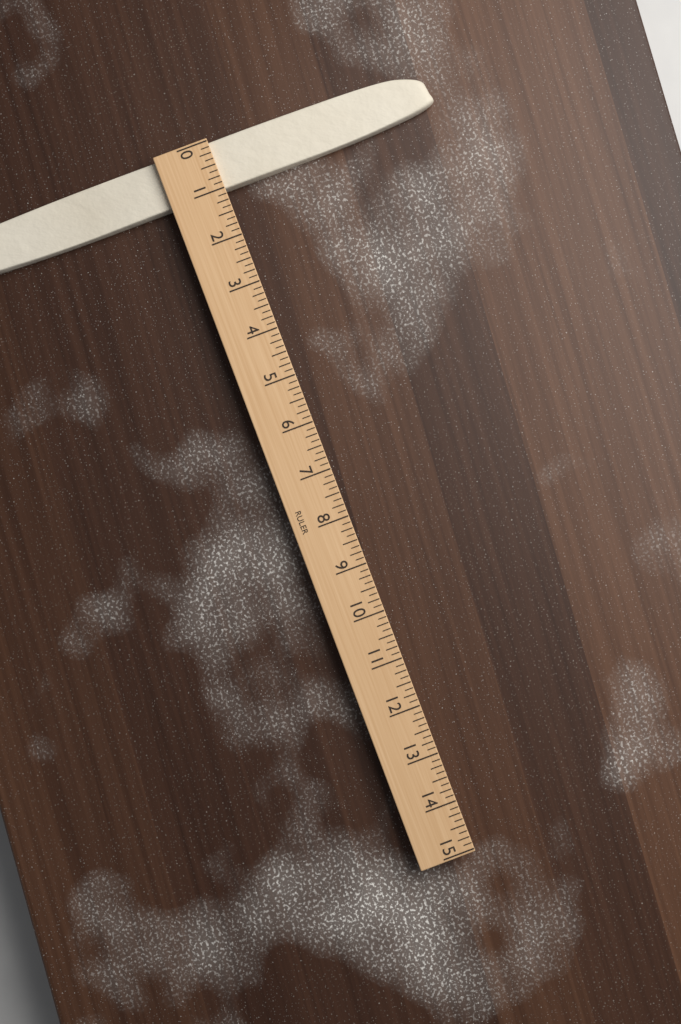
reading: 1.000 (no unit)
